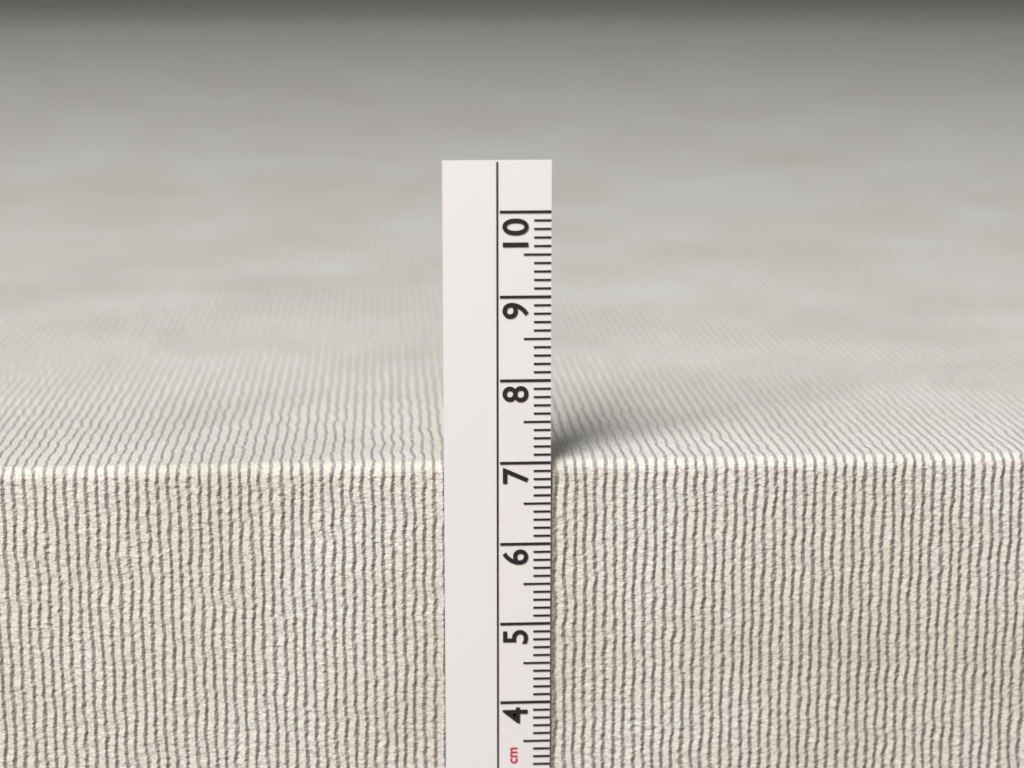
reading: 7.0 cm
